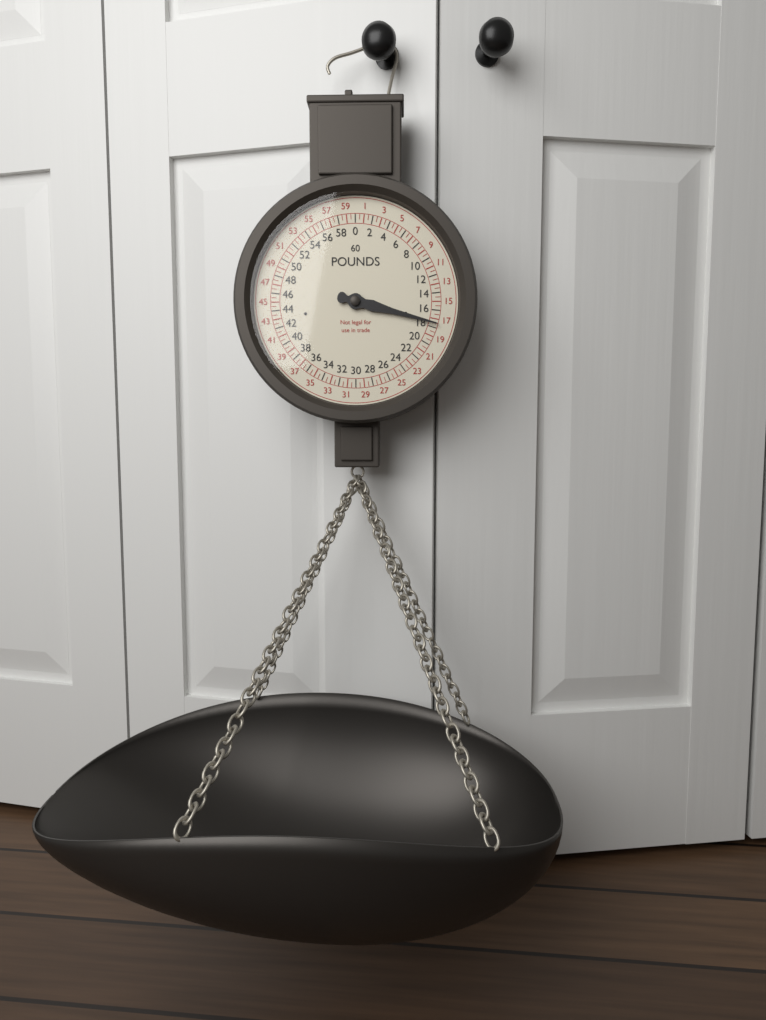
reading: 17.5 lb
